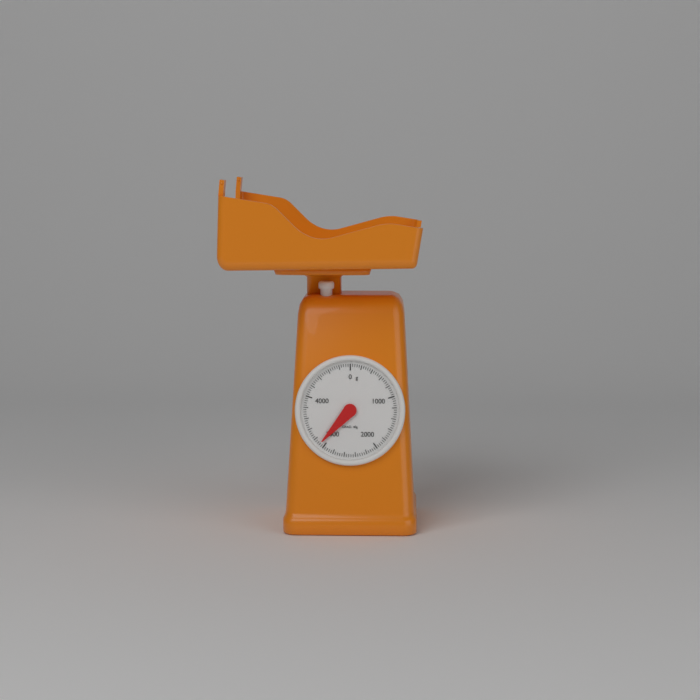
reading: 3080 g
